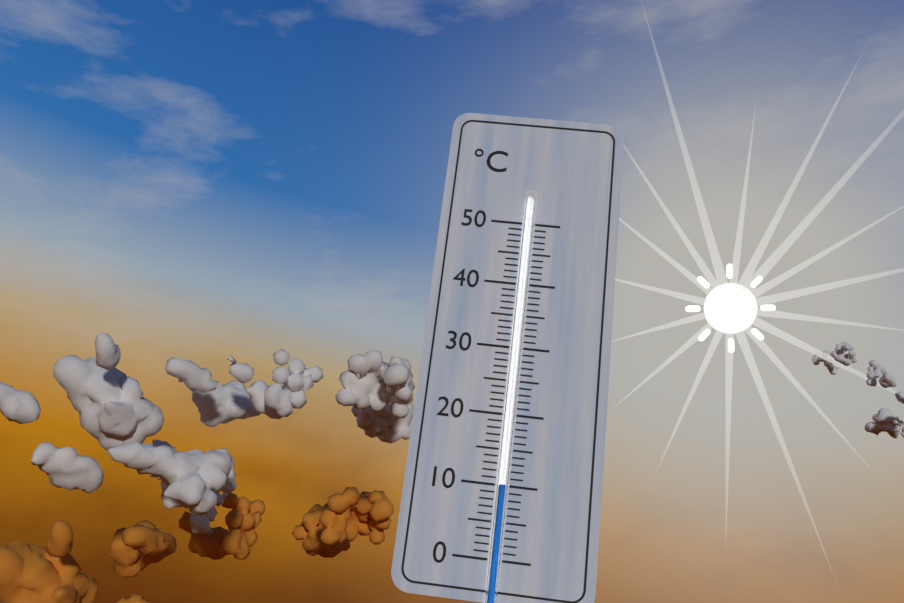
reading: 10 °C
